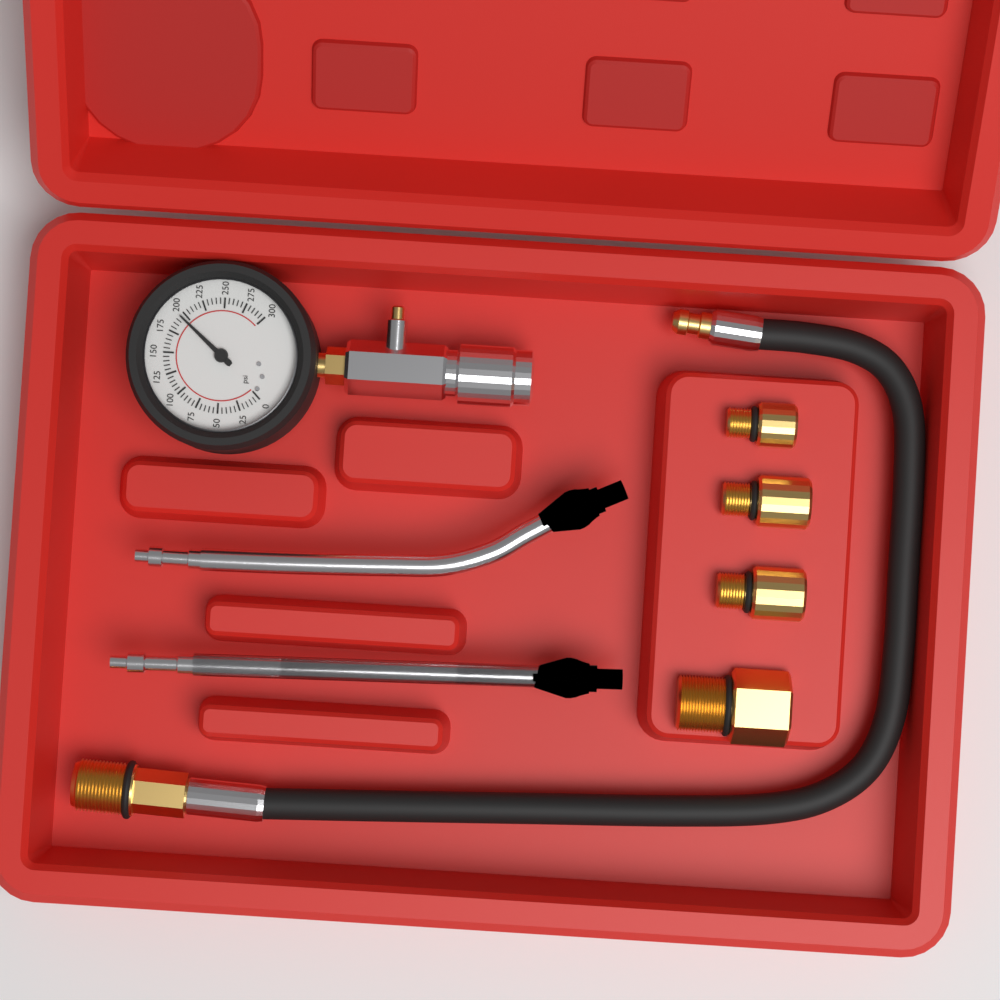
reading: 195 psi
